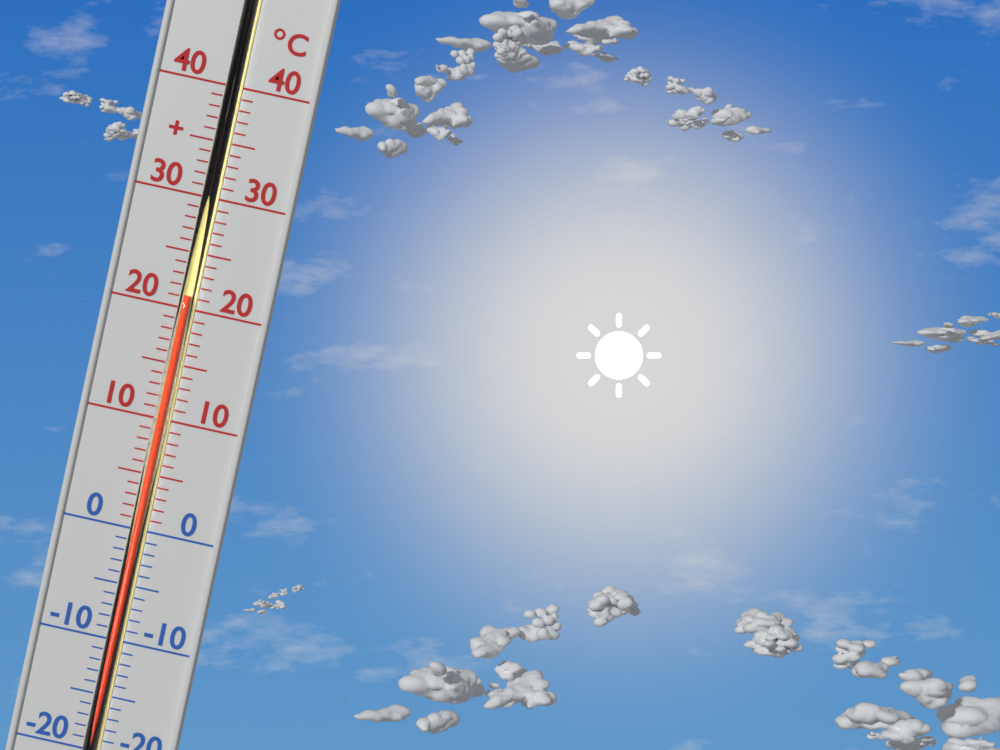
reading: 21 °C
